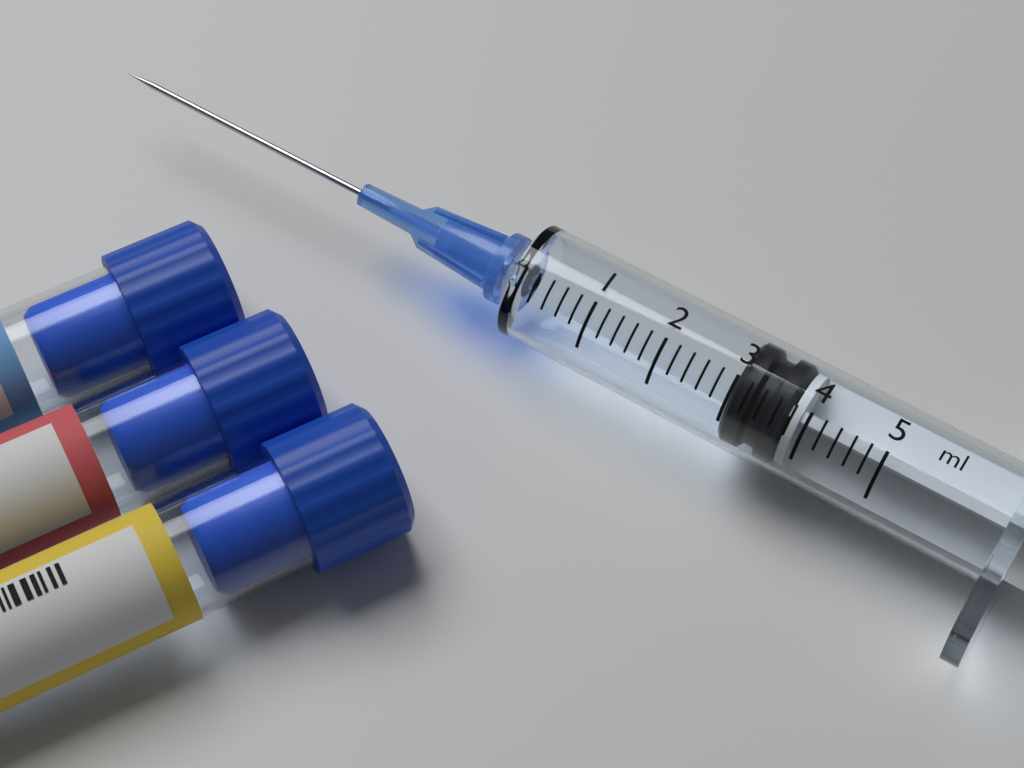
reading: 3.0 ml
